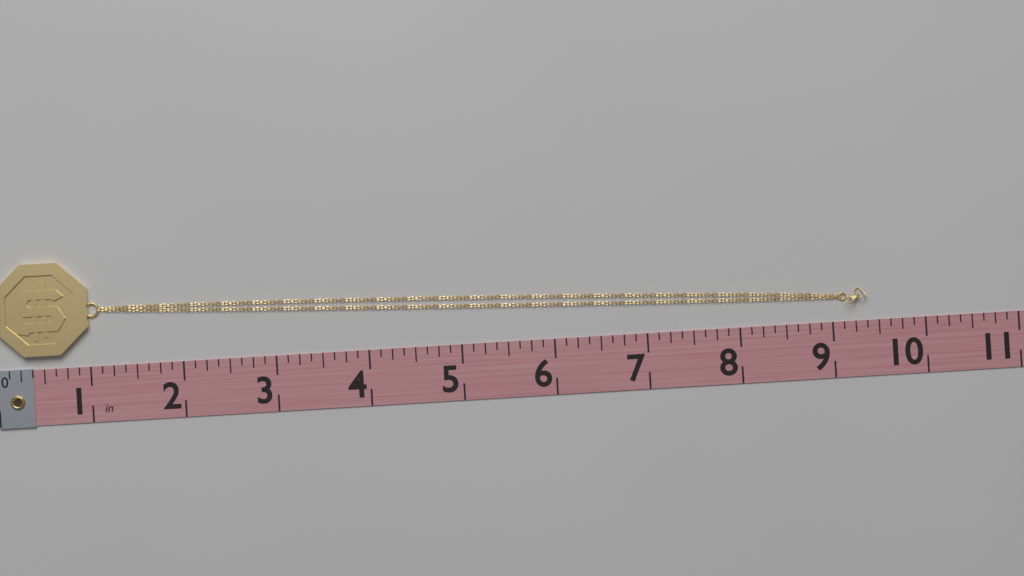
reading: 9.375 in
